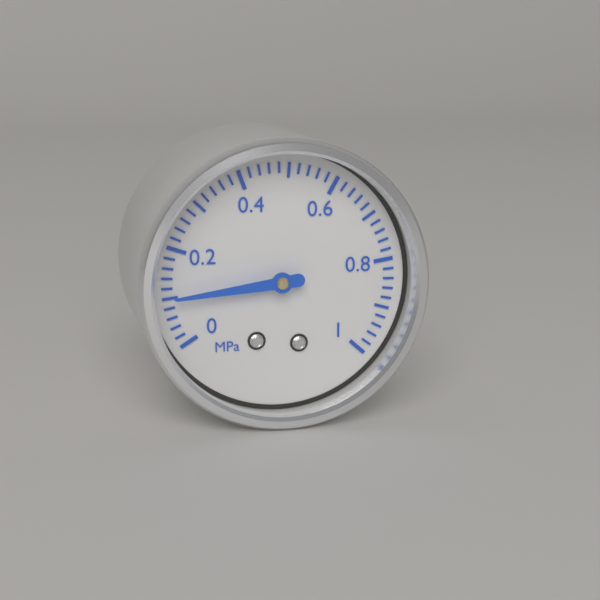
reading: 0.10 MPa
